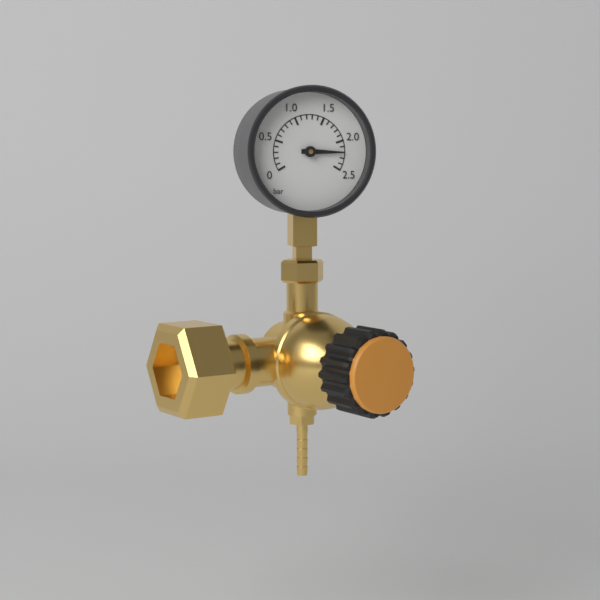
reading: 2.2 bar
